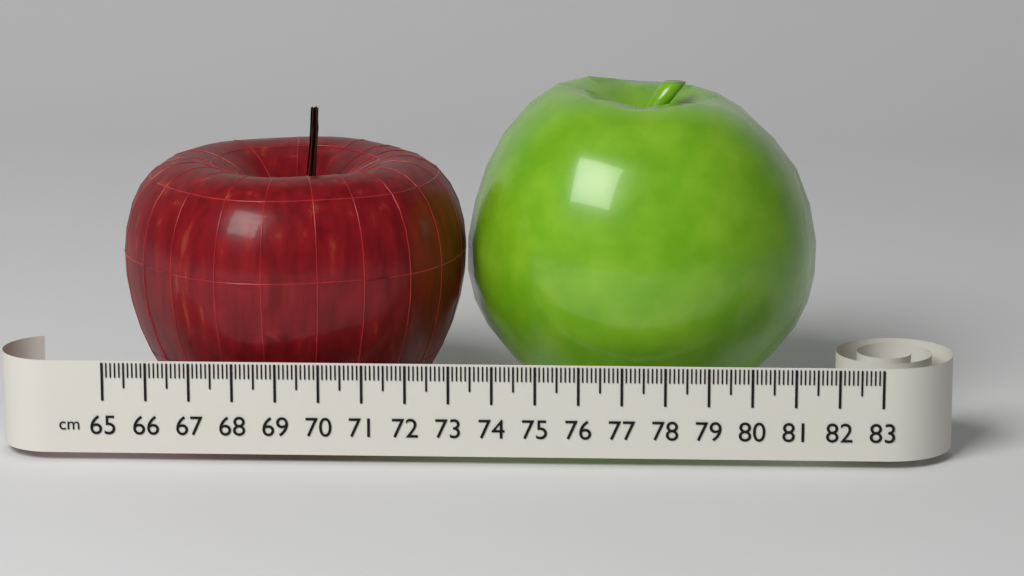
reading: 73.2 cm
